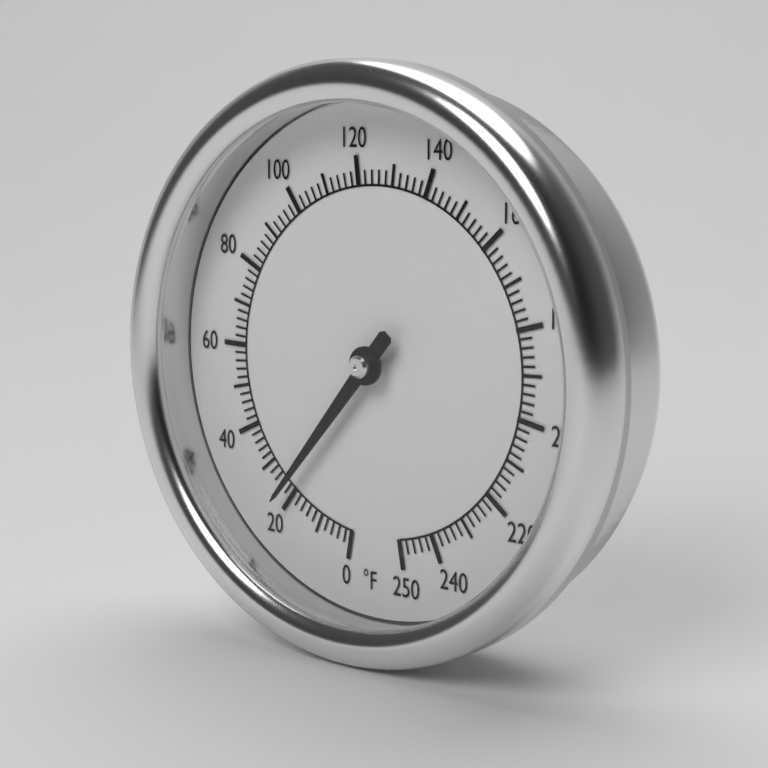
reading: 22 °F
